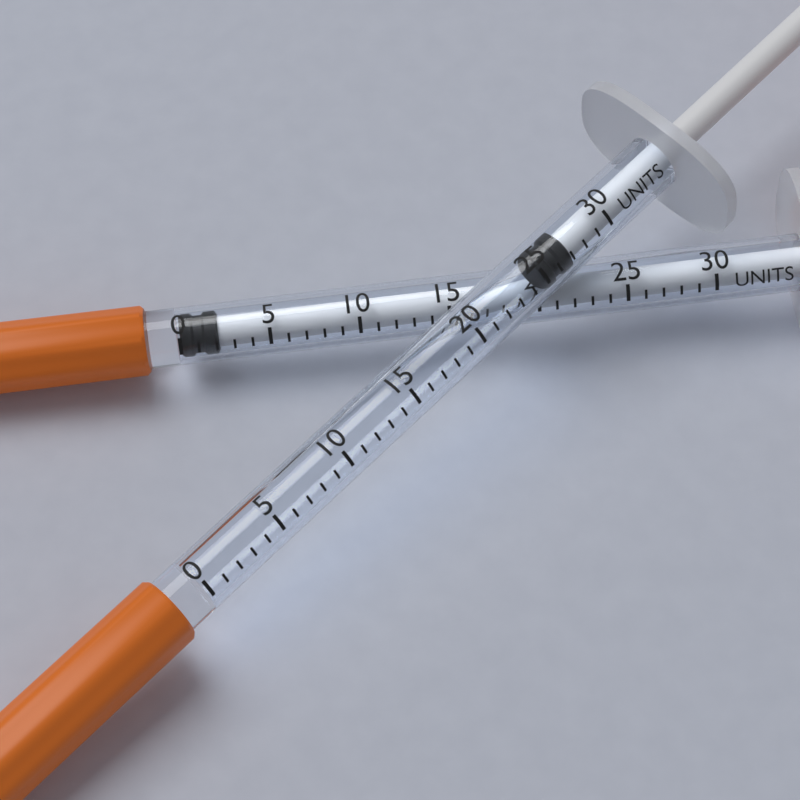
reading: 25 units
